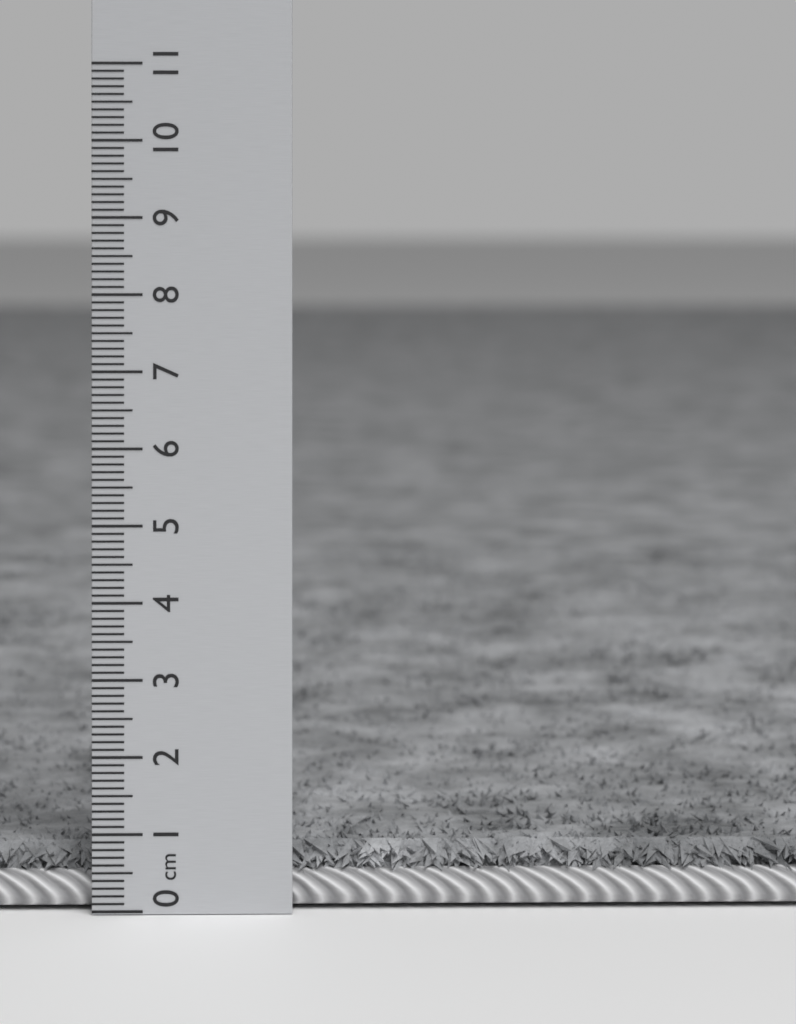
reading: 0.8 cm
